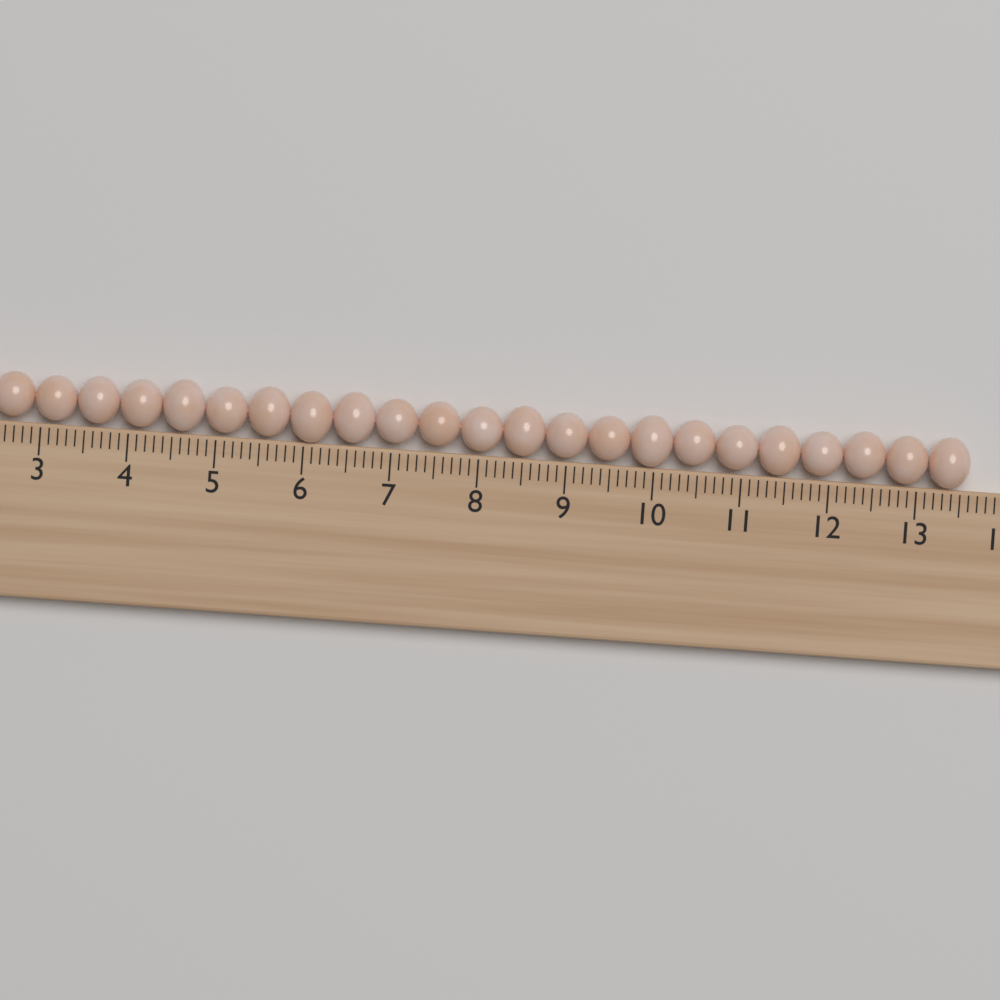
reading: 13.6 cm
